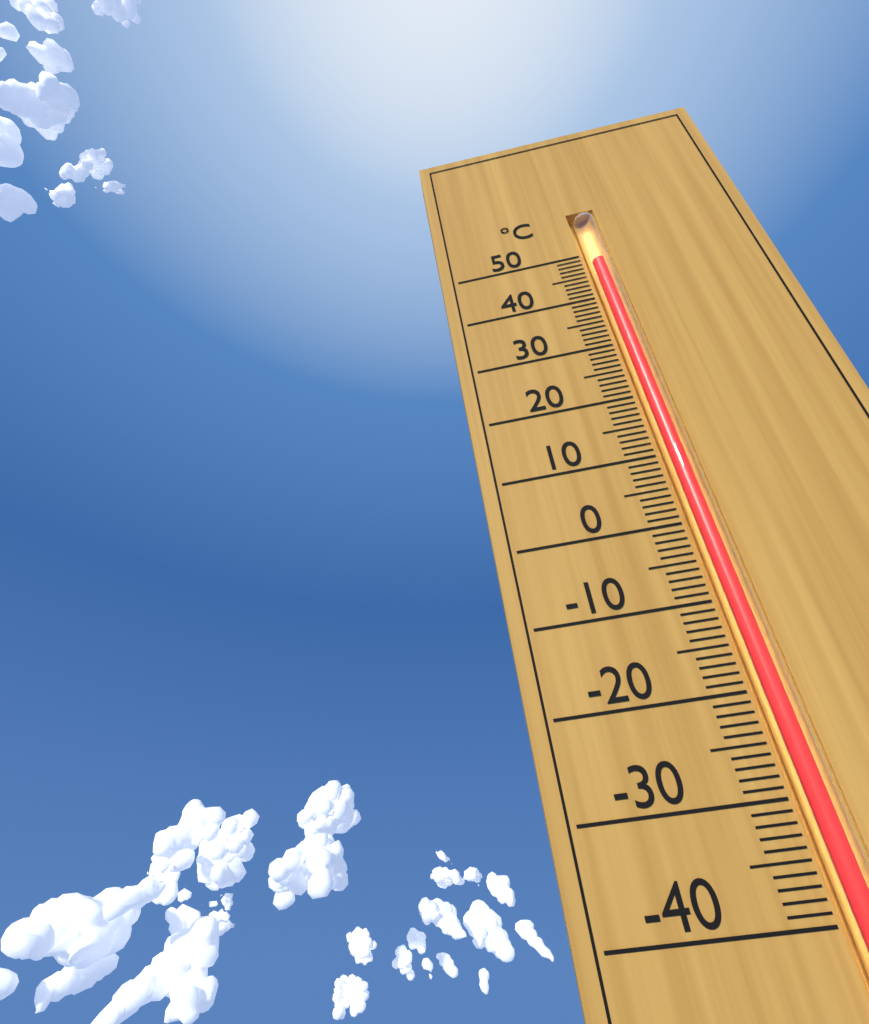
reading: 48 °C
